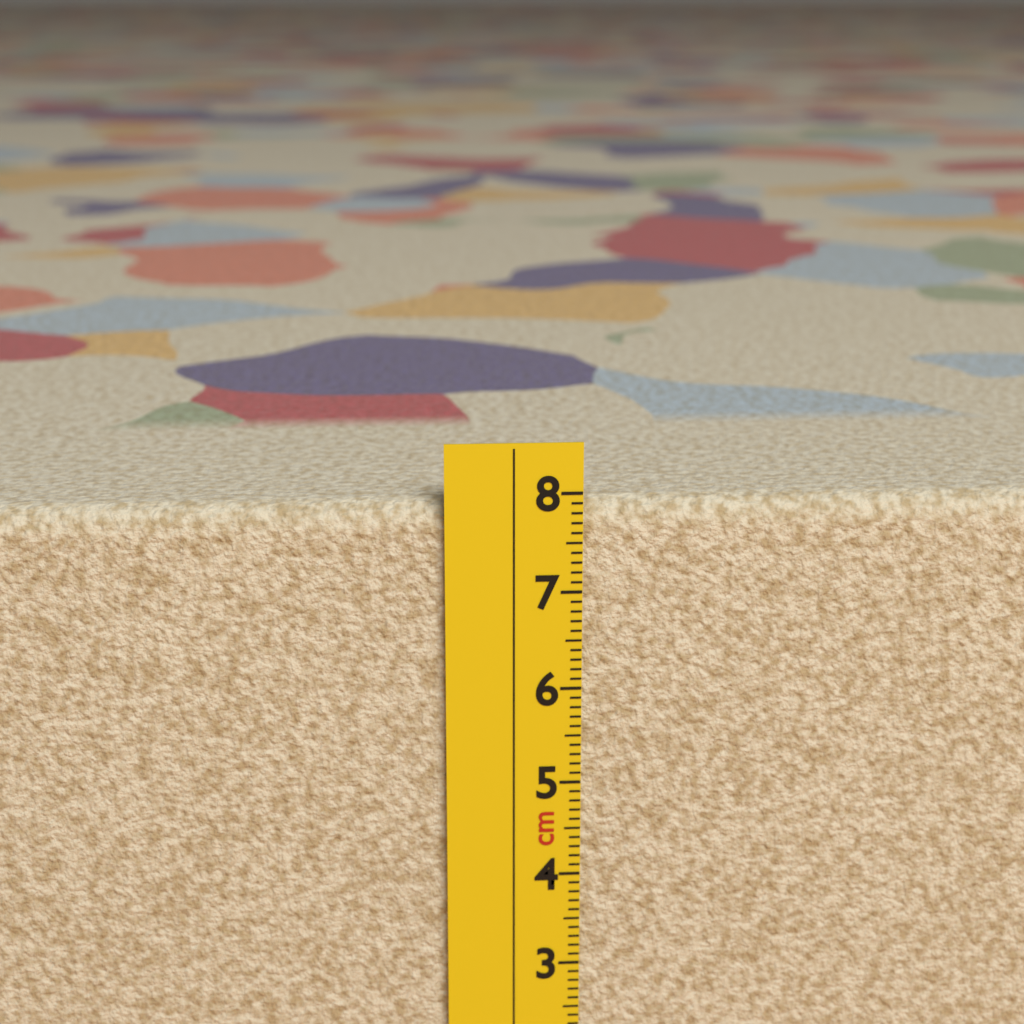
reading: 7.9 cm
